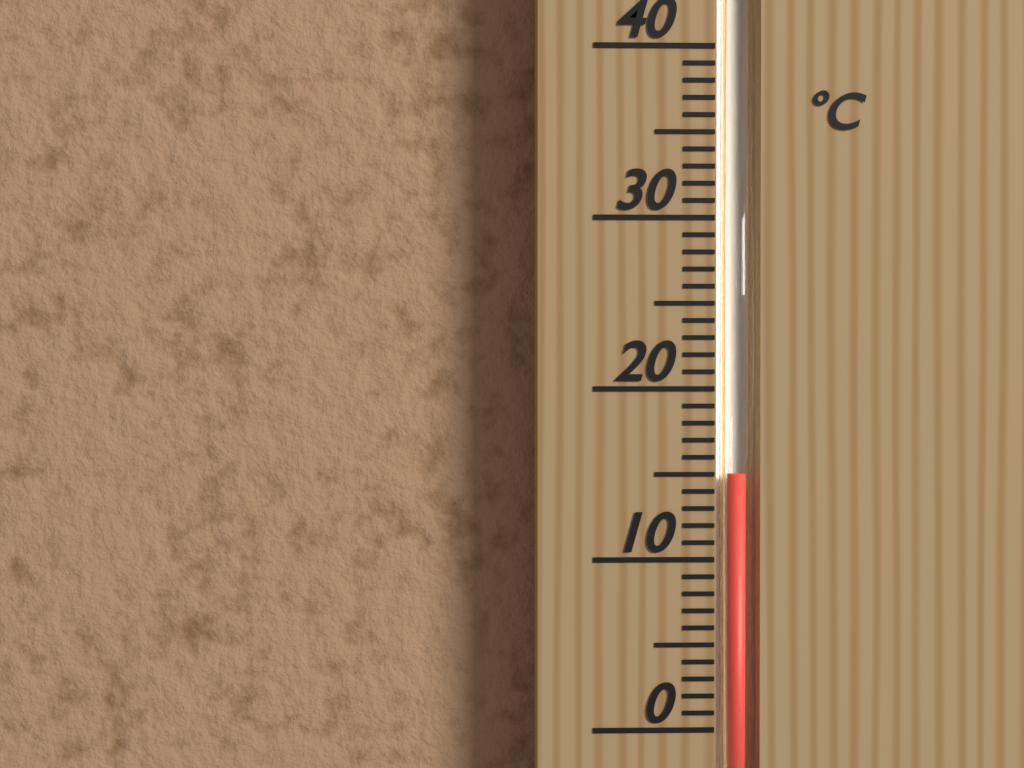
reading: 15 °C
